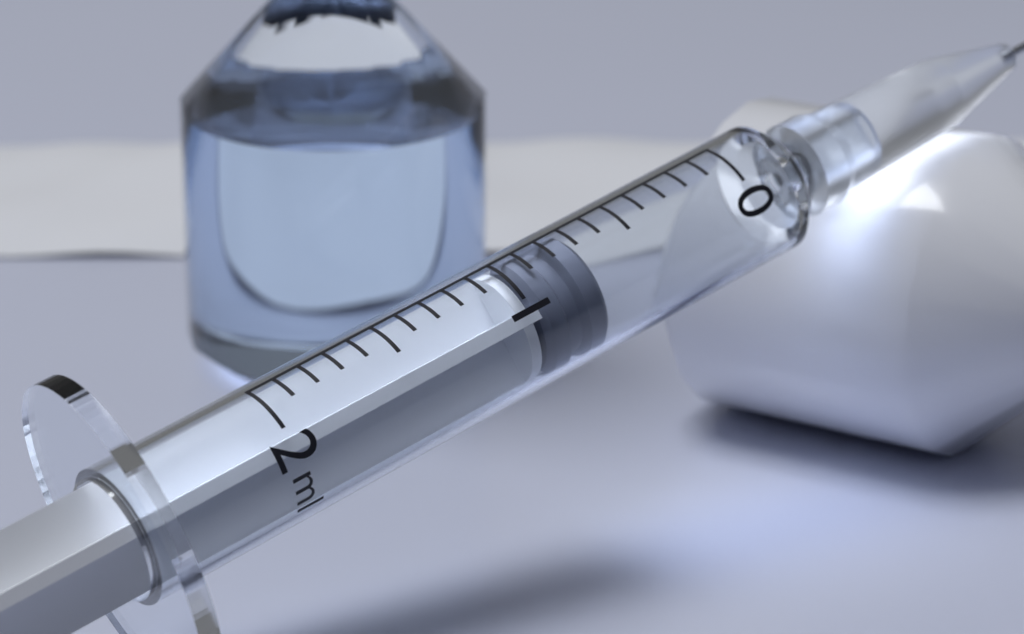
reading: 0.7 ml
